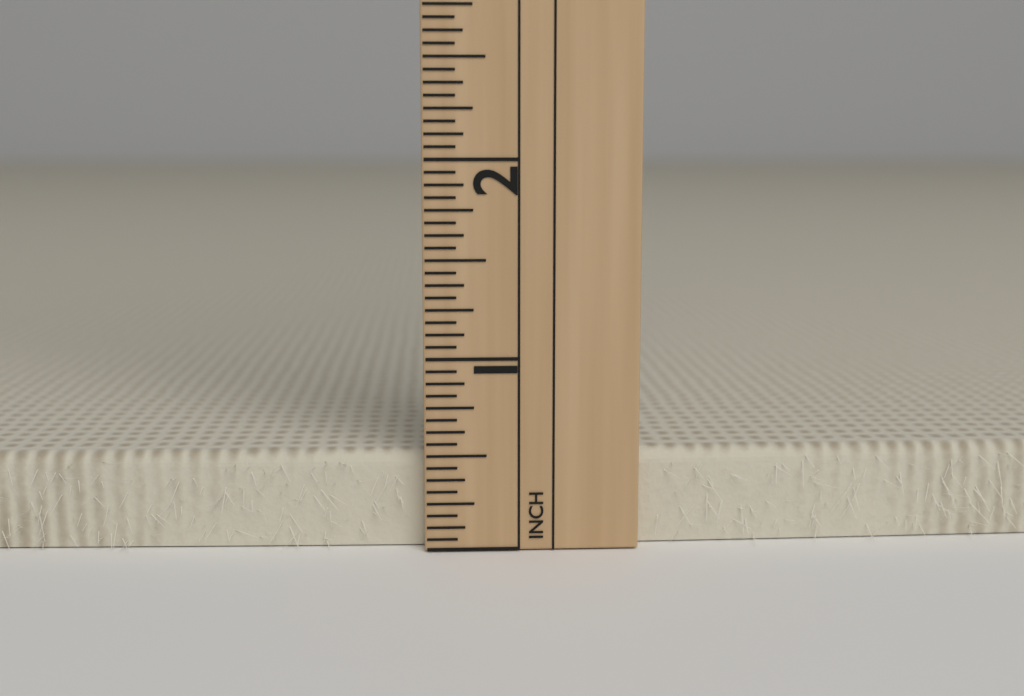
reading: 0.5000 in
